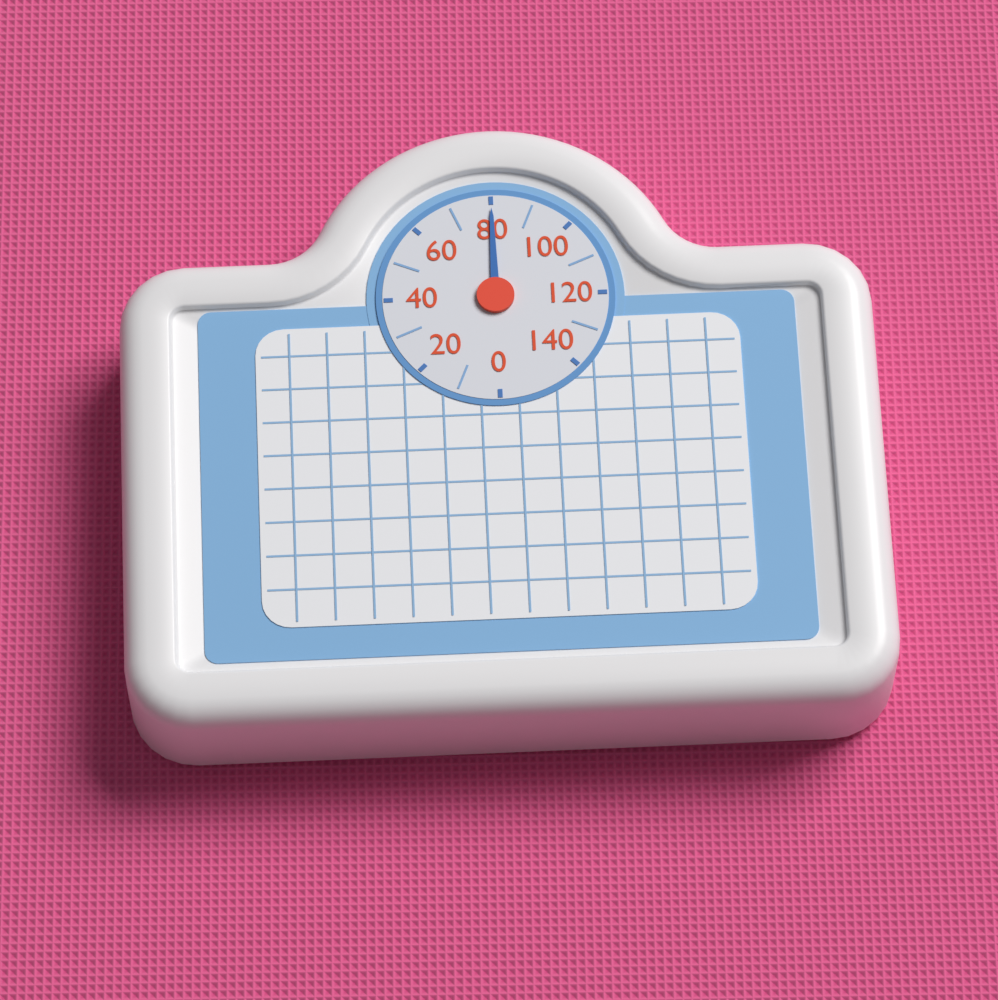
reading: 80 (no unit)
